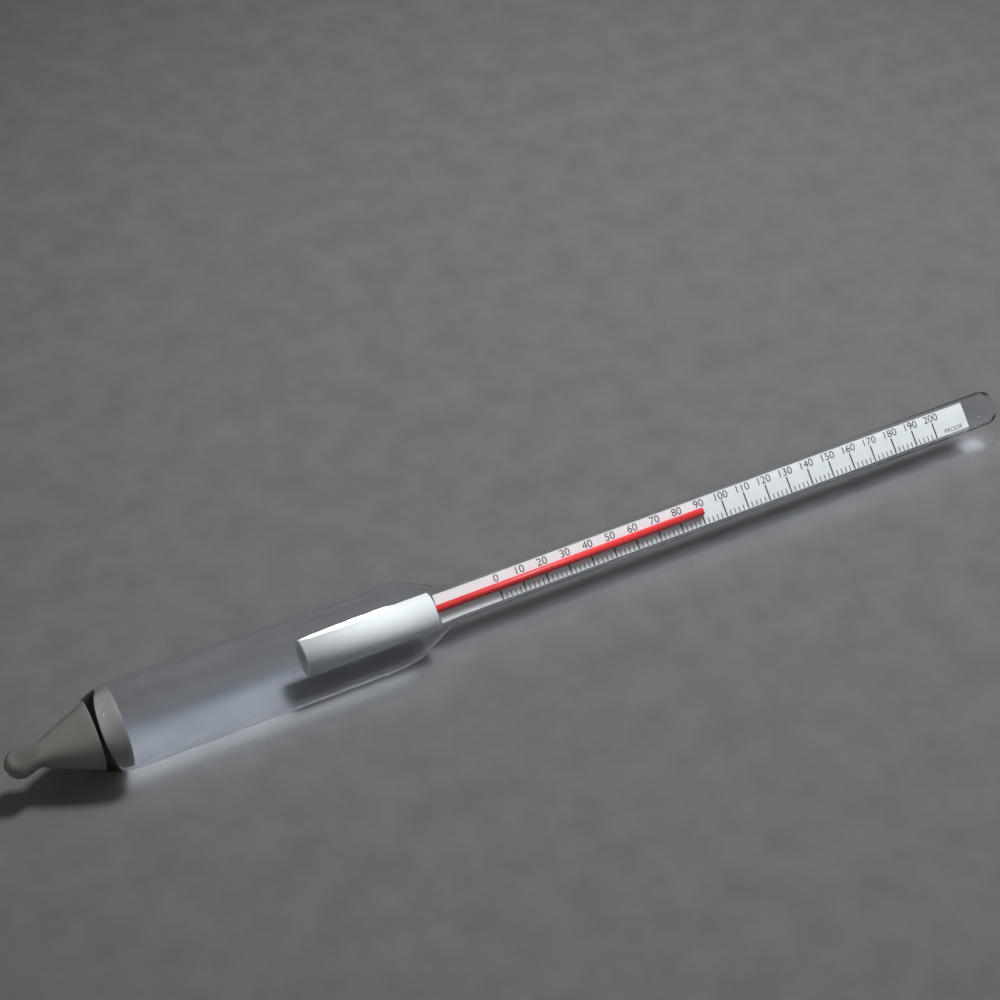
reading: 90 proof
